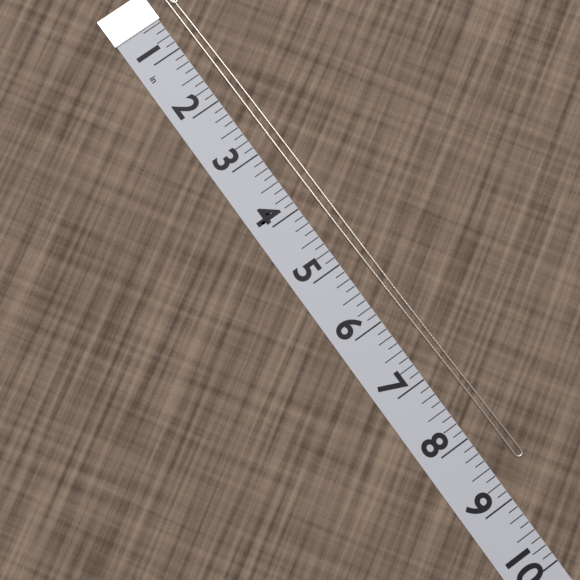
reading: 8.625 in
